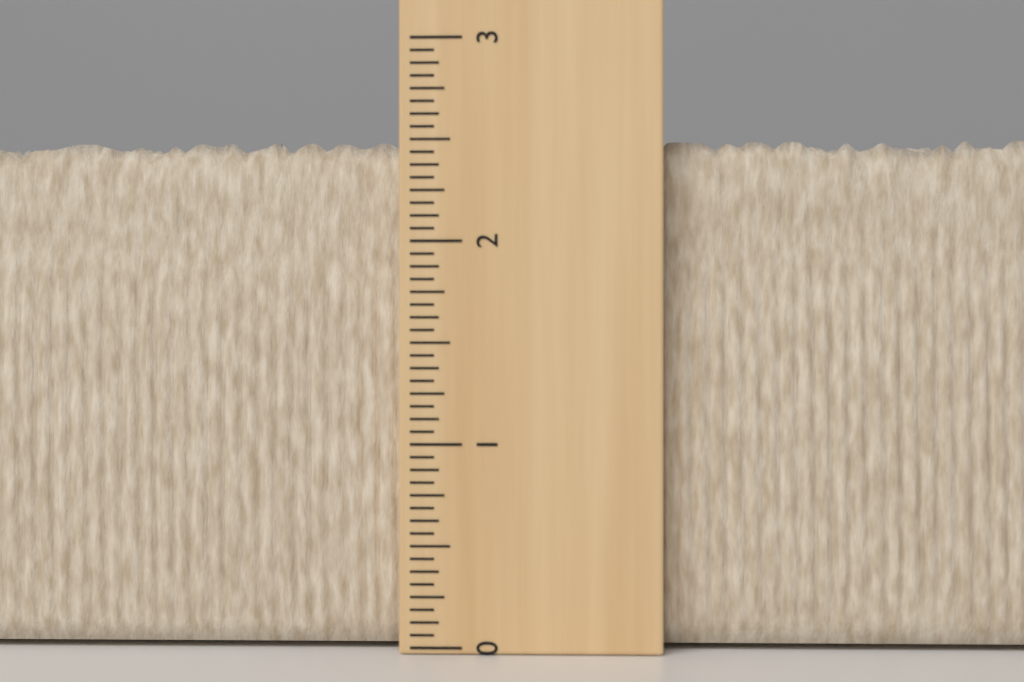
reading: 2.5000 (no unit)
